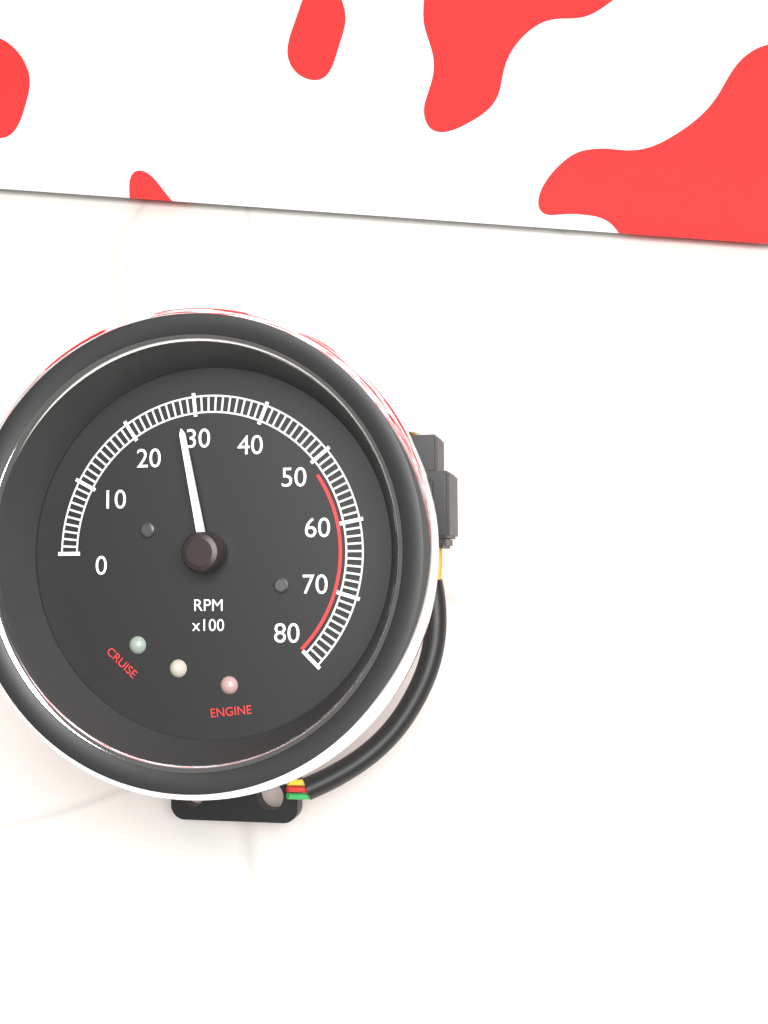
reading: 2800 RPM
